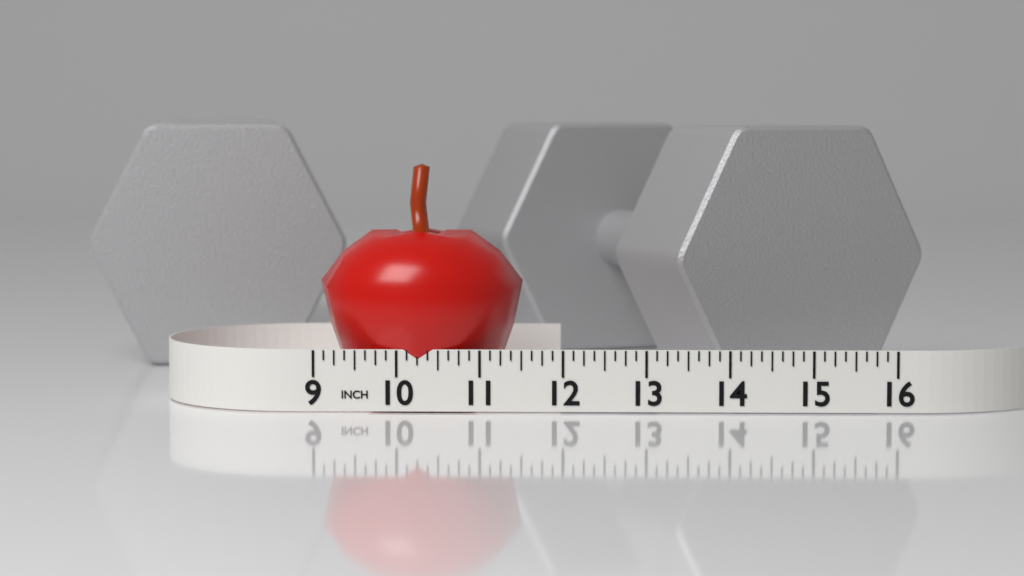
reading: 11.500 in
